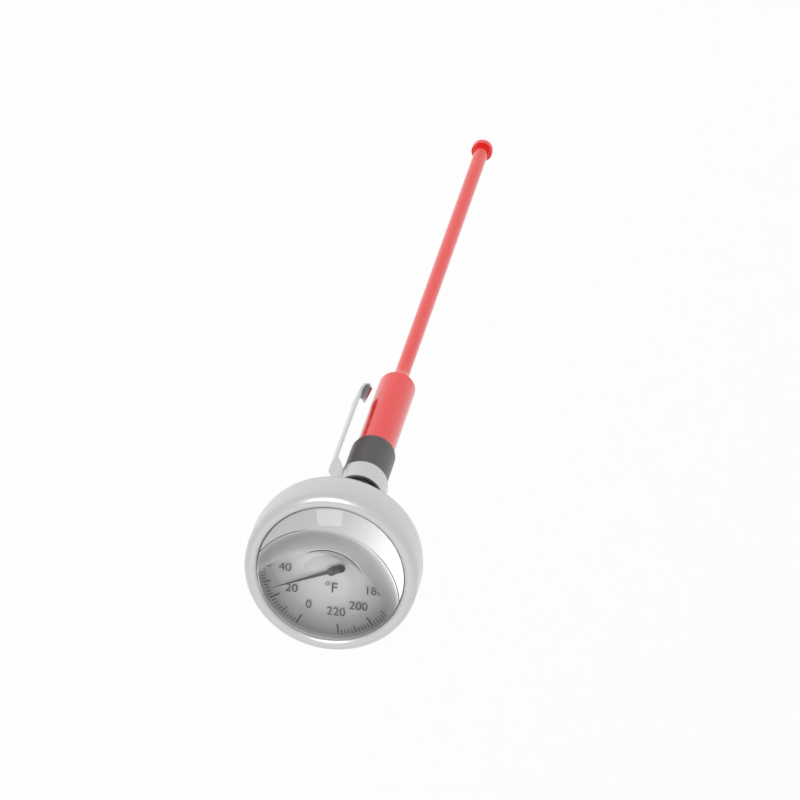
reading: 26 °F
